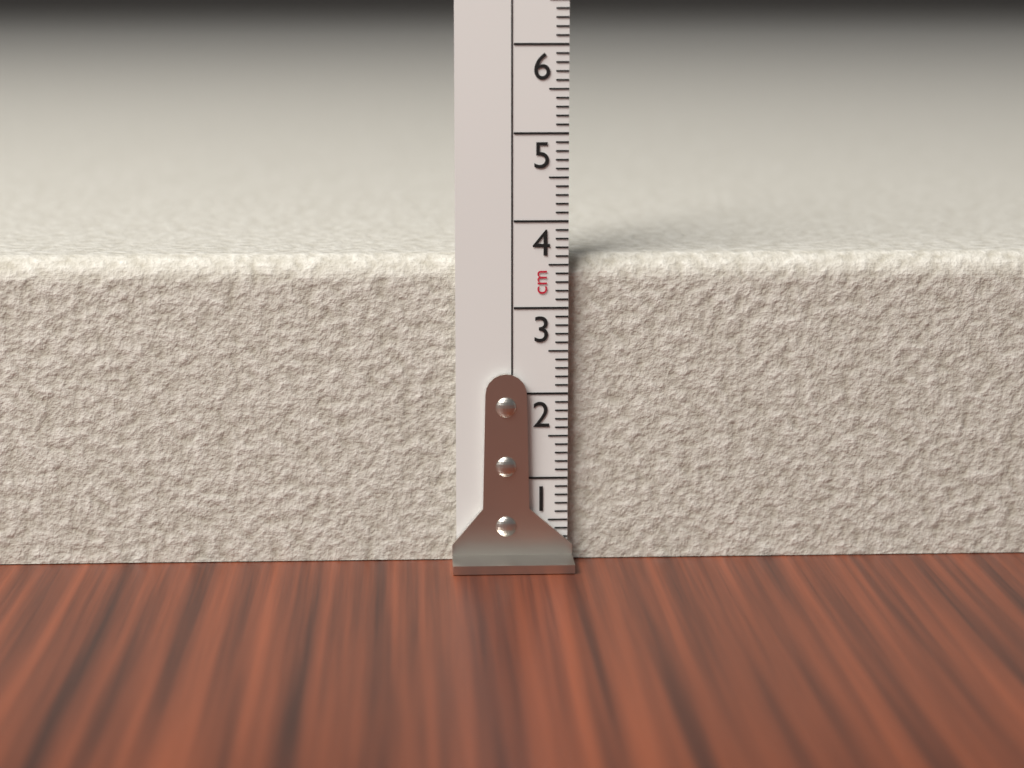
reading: 3.6 cm
